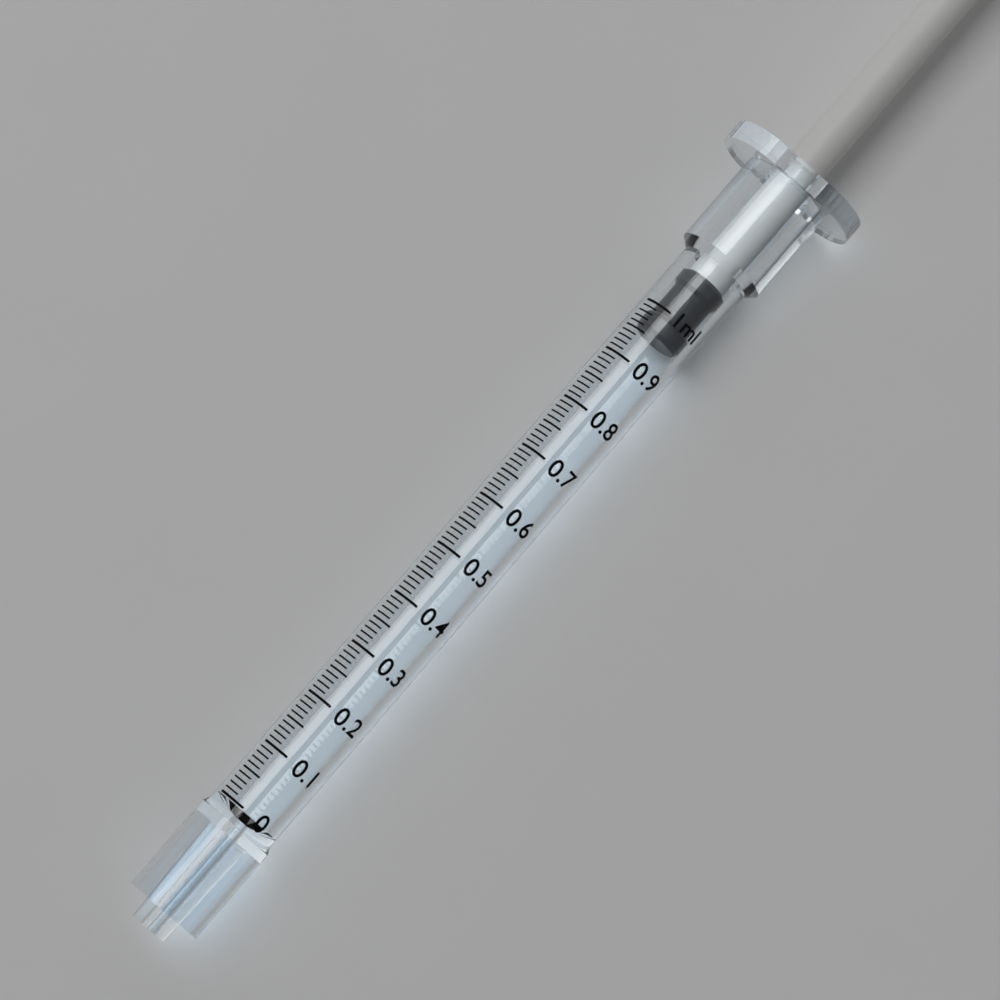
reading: 0.96 ml
